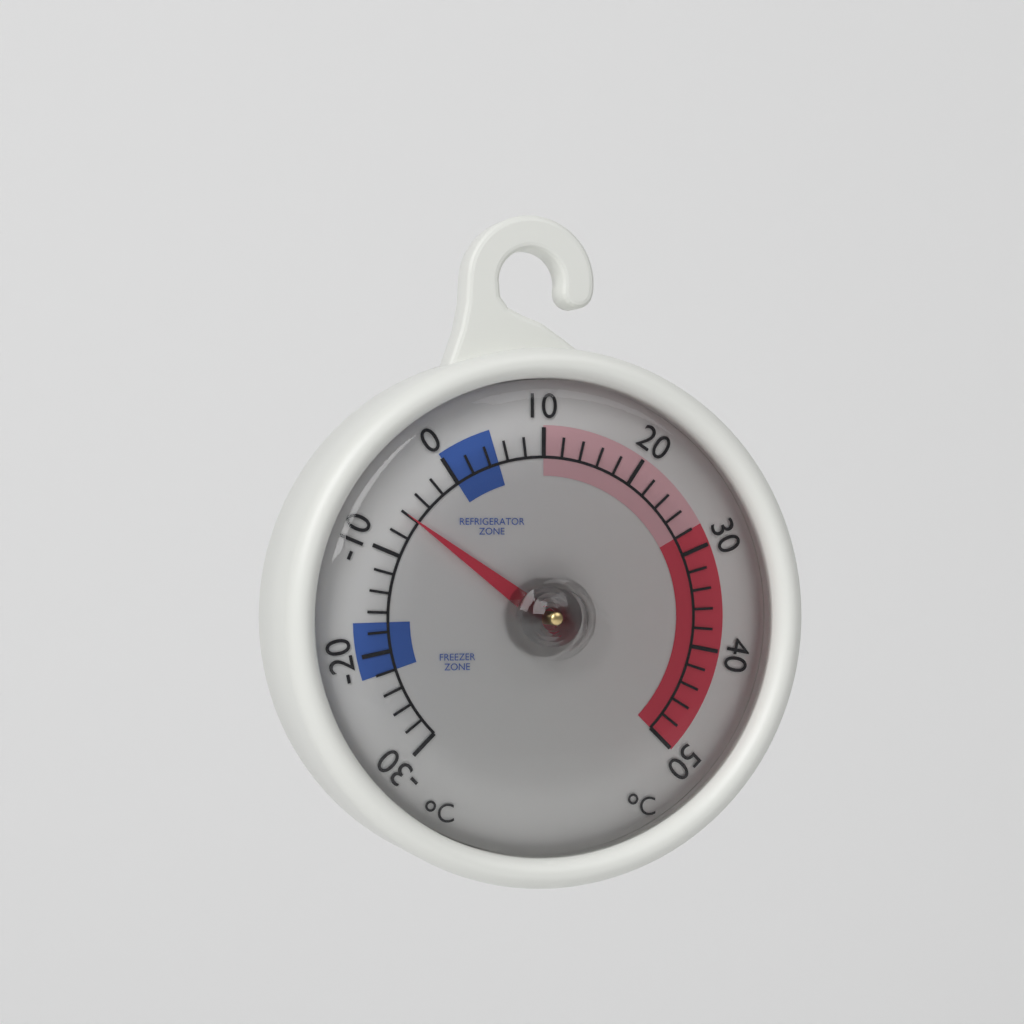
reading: -6 °C
